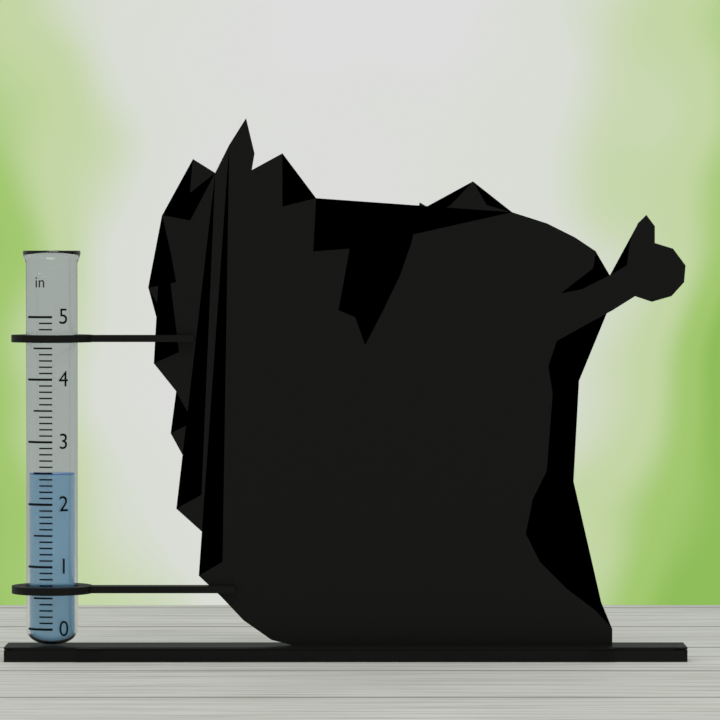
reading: 2.5 in
